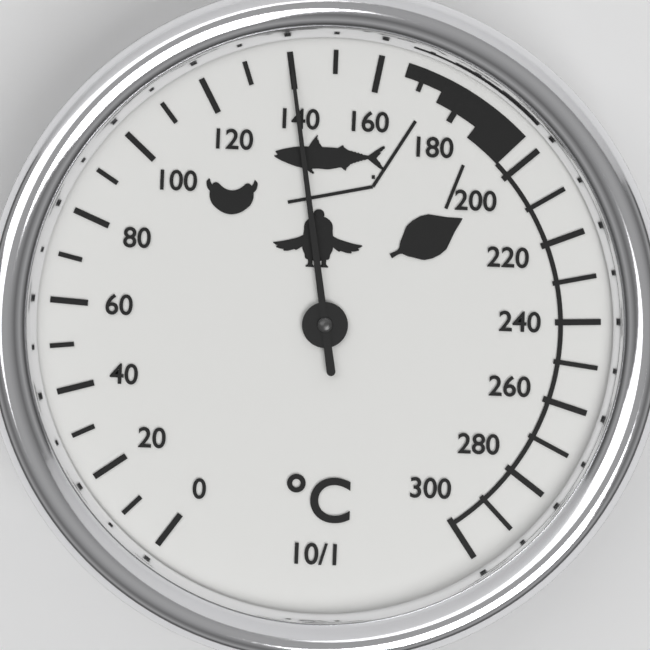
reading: 140 °C
